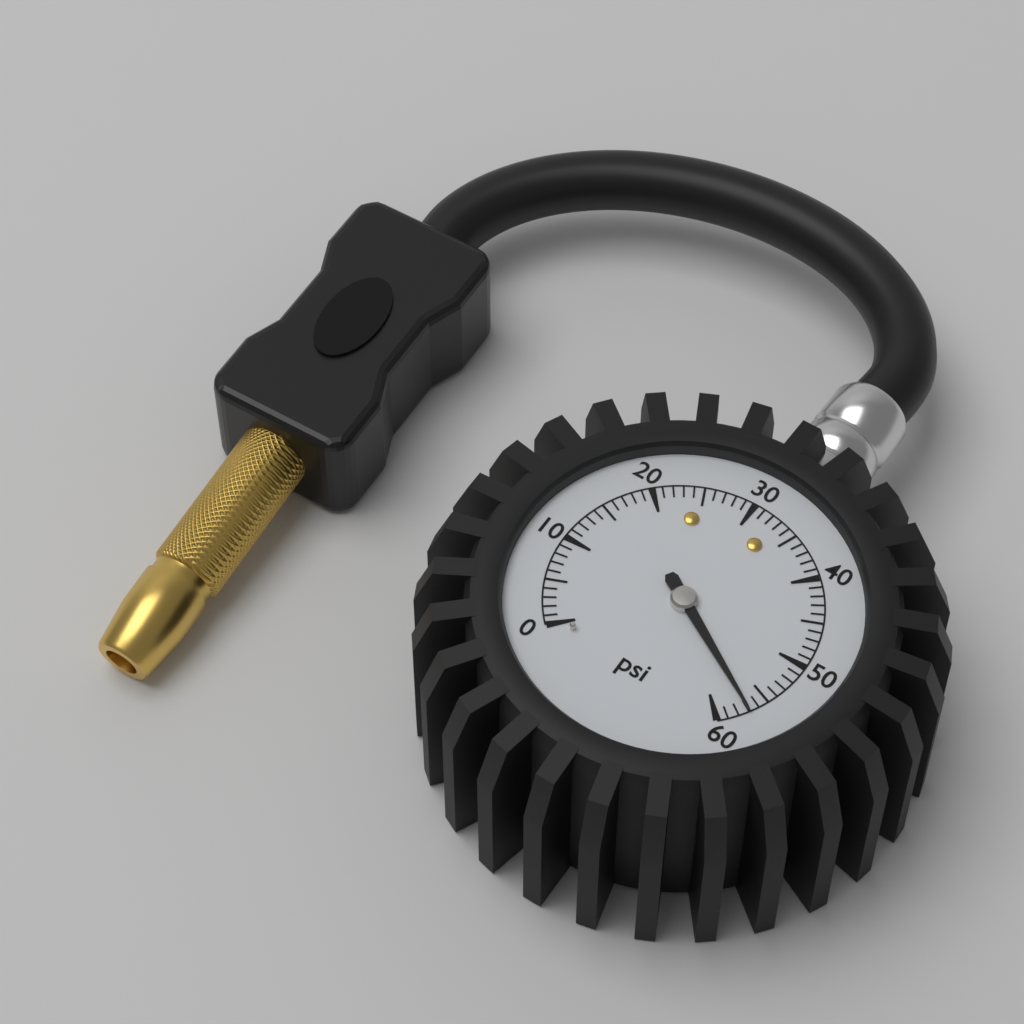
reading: 57 psi
